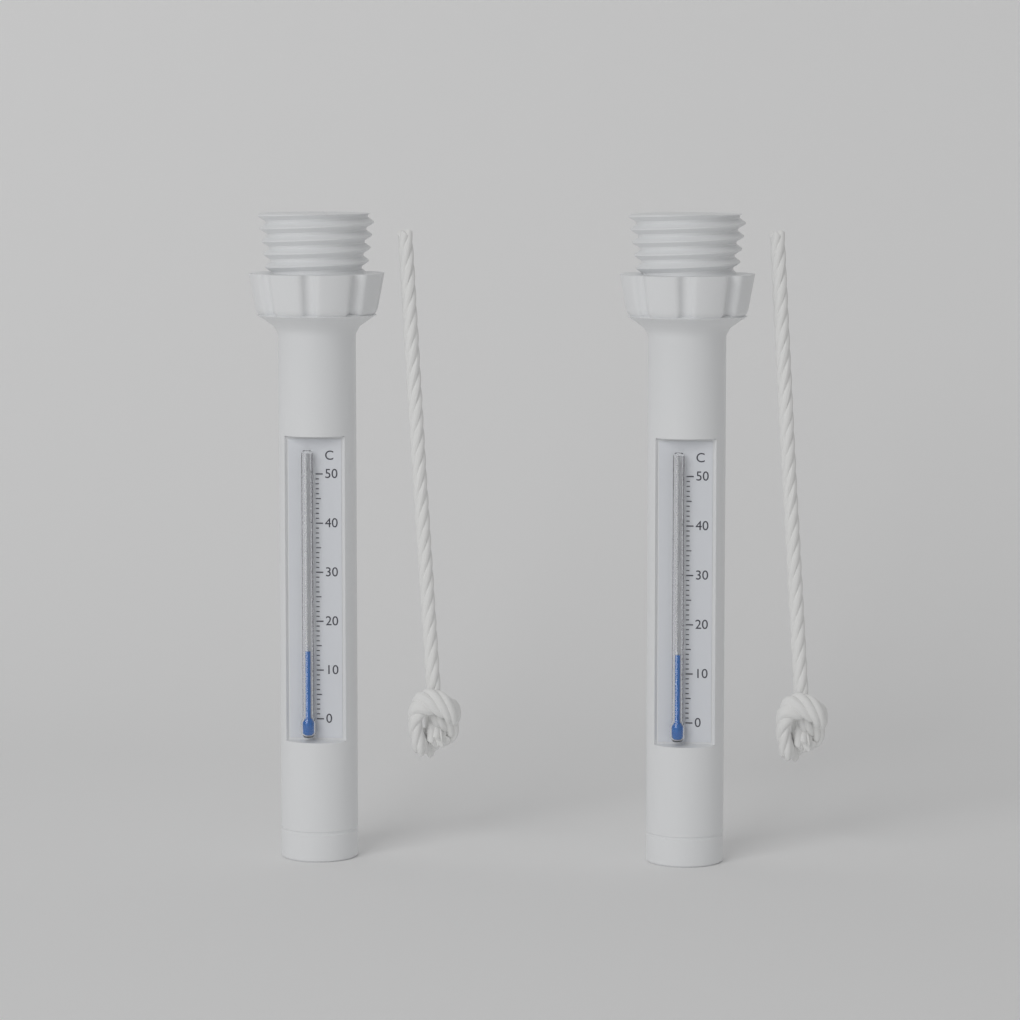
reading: 14 °C
